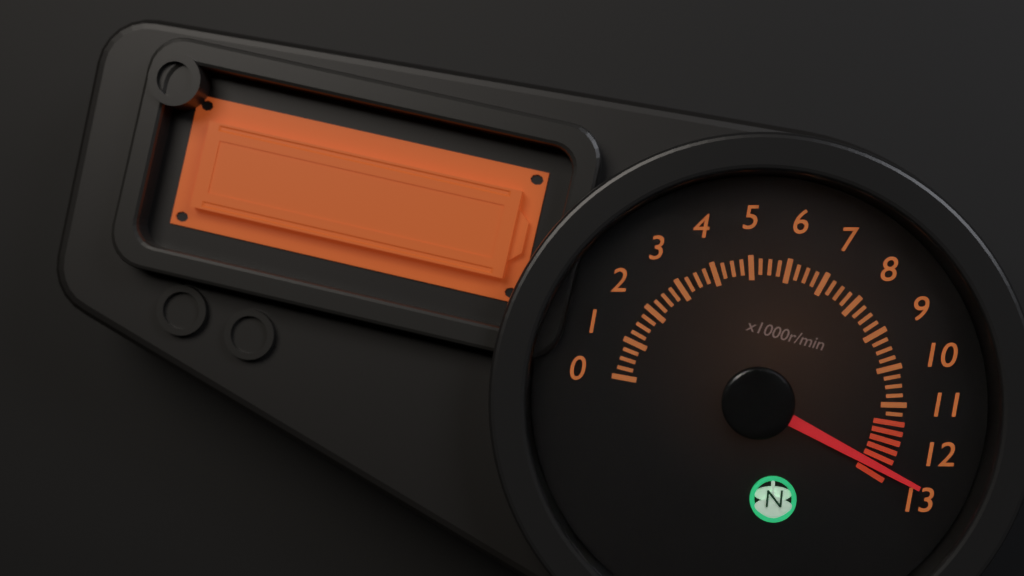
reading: 12.75 x1000r/min
